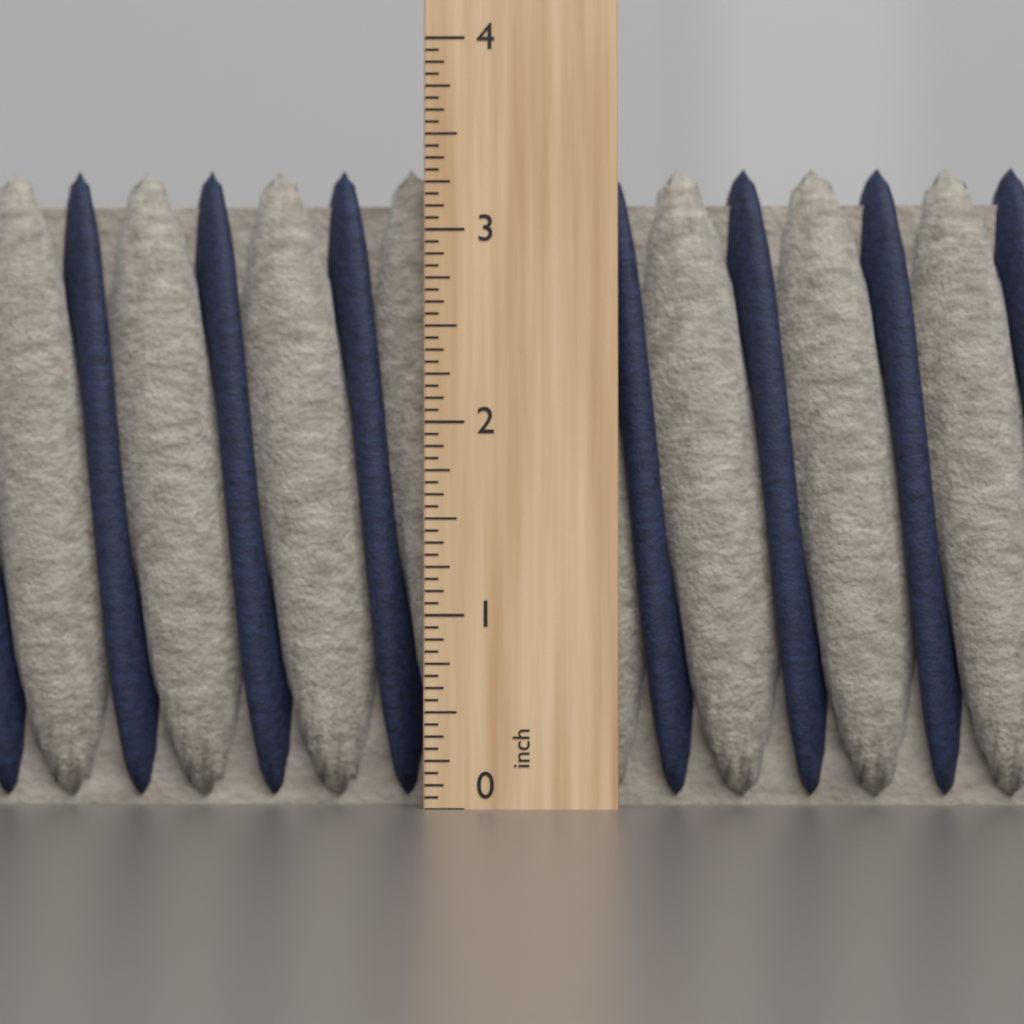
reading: 3.3750 inch
